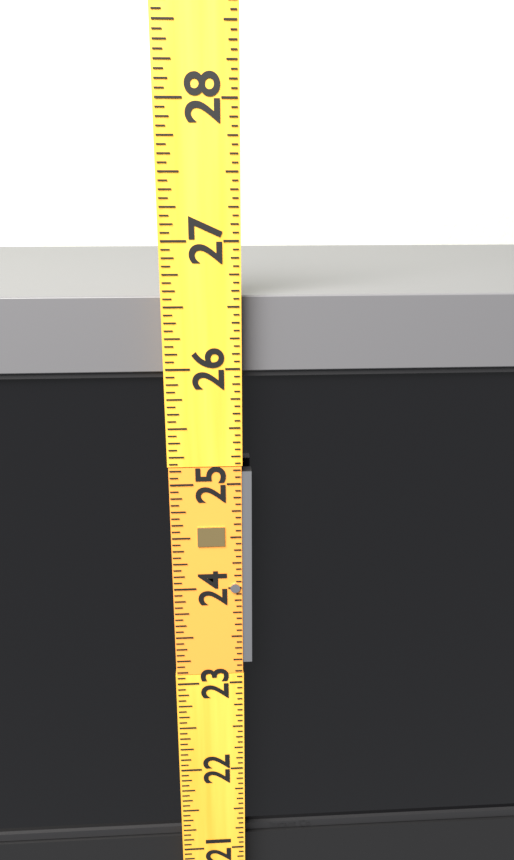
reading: 26.5625 (no unit)
